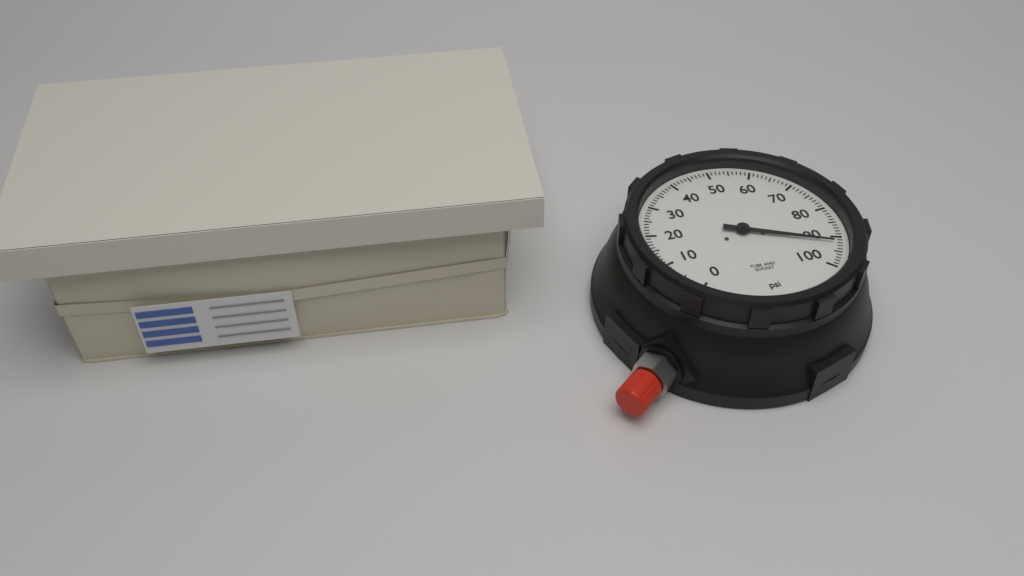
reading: 92 psi
